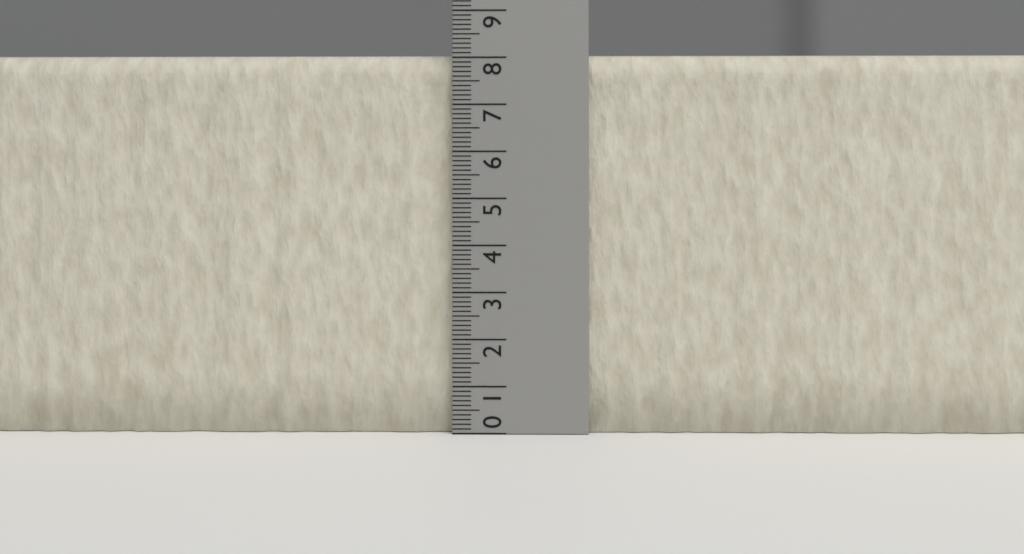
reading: 8.1 (no unit)
